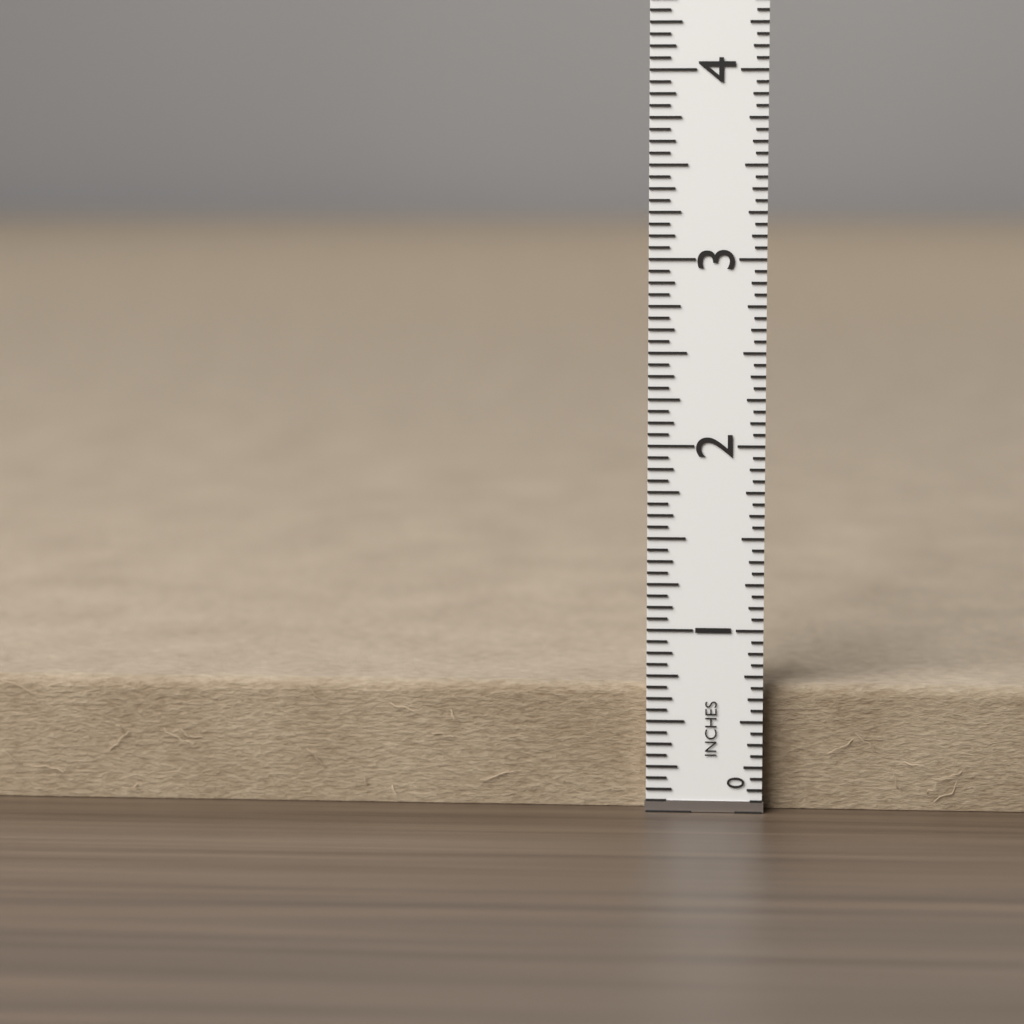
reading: 0.6875 in
